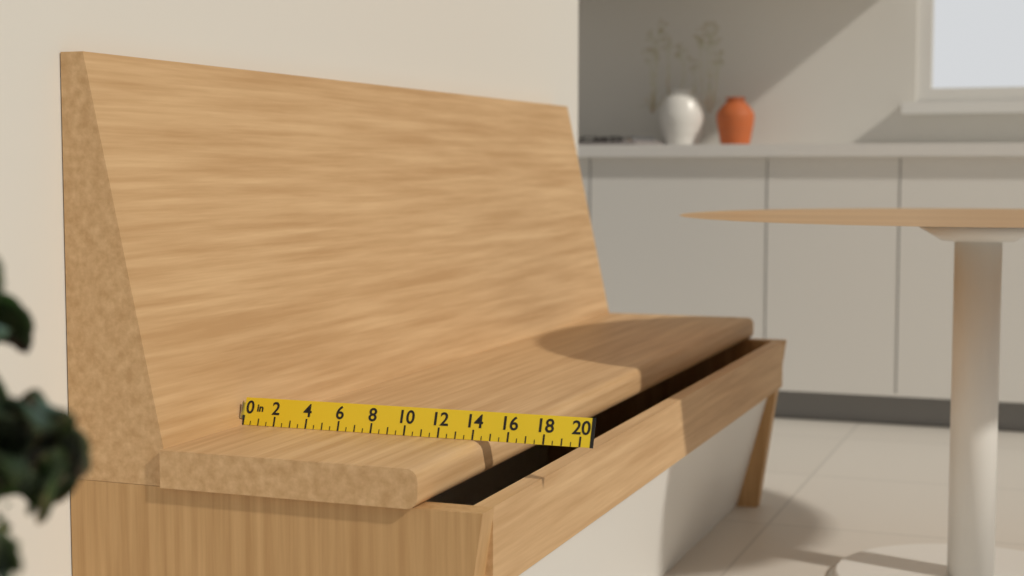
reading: 14.5 in
